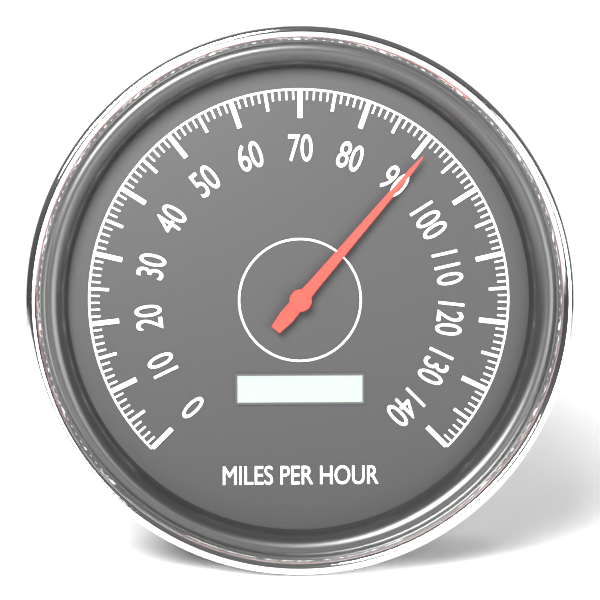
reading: 91 mph
